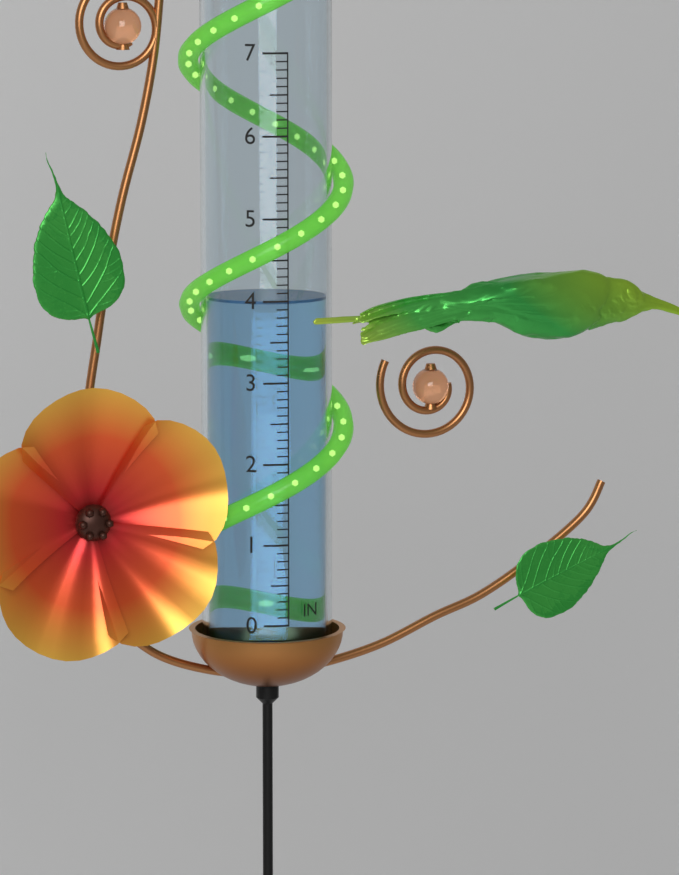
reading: 4.0 in
